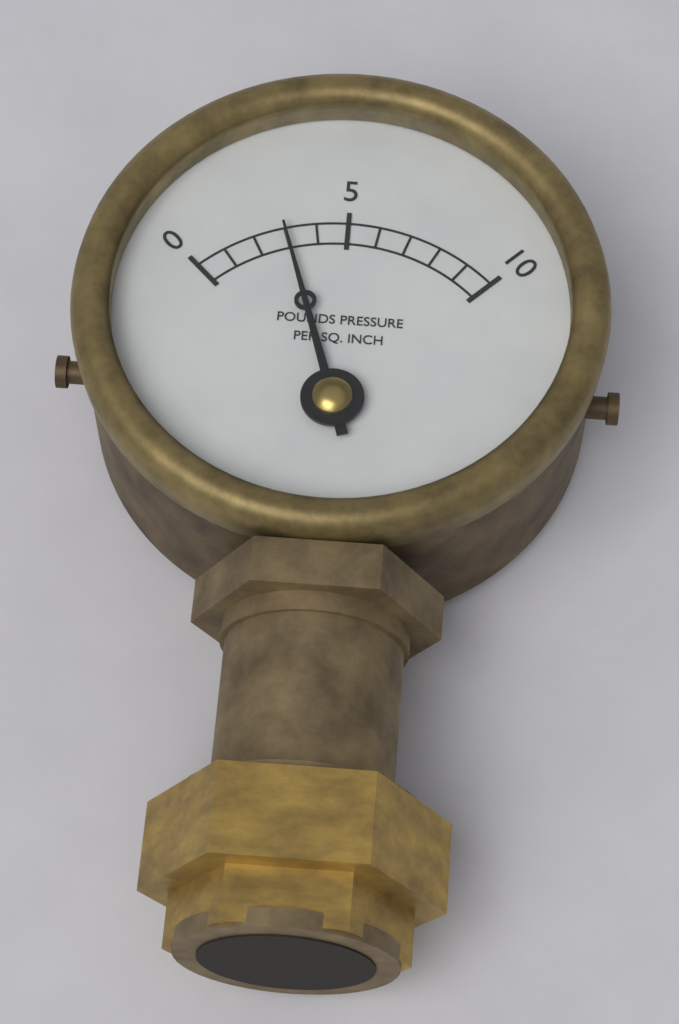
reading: 3 psi
